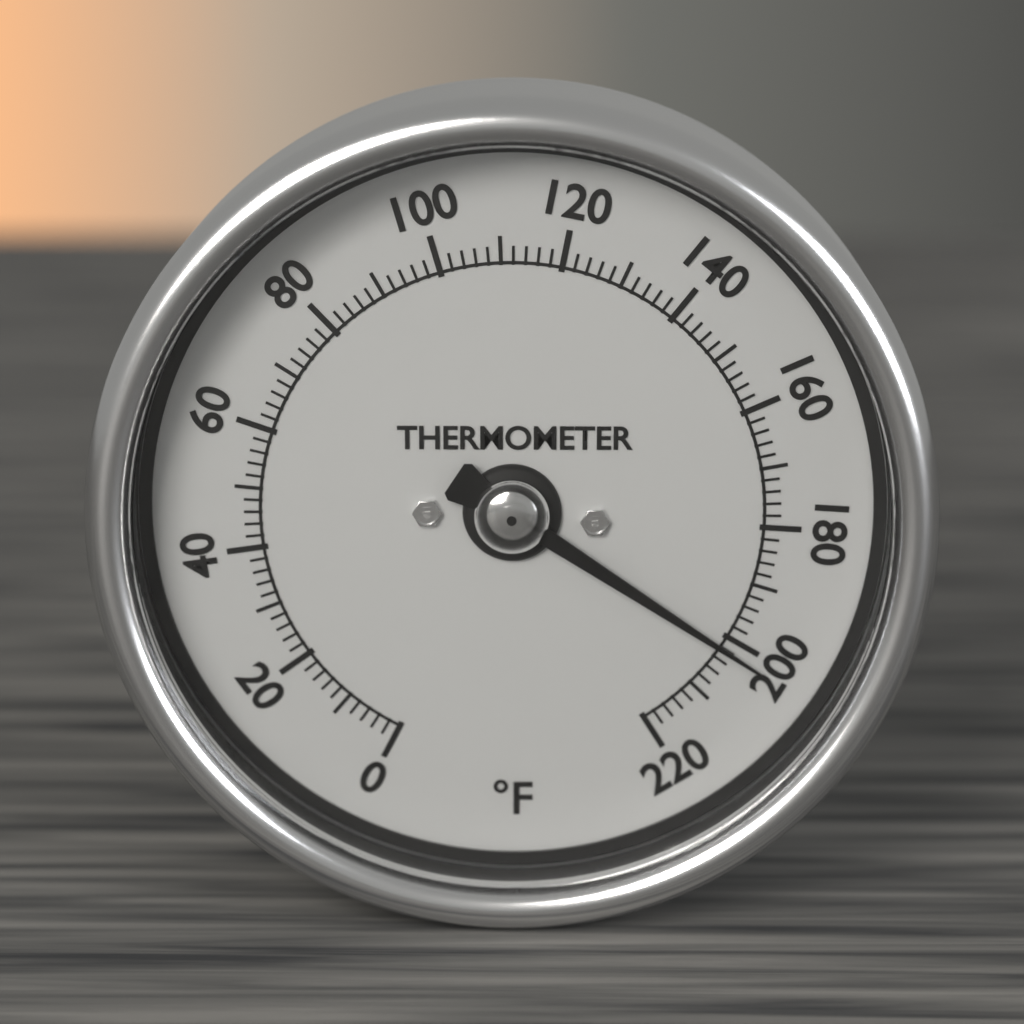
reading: 202 °F
